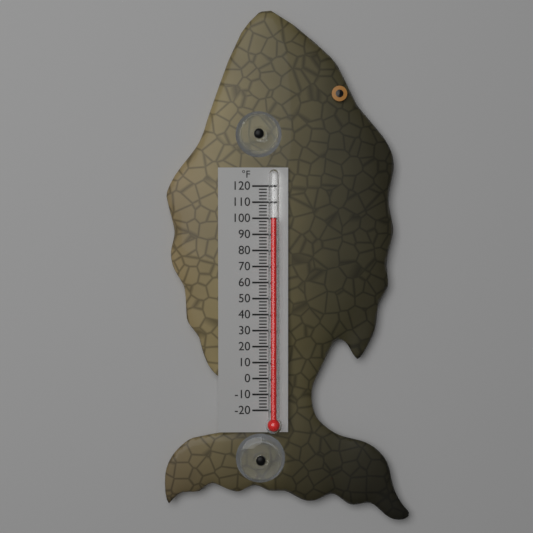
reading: 100 °F
